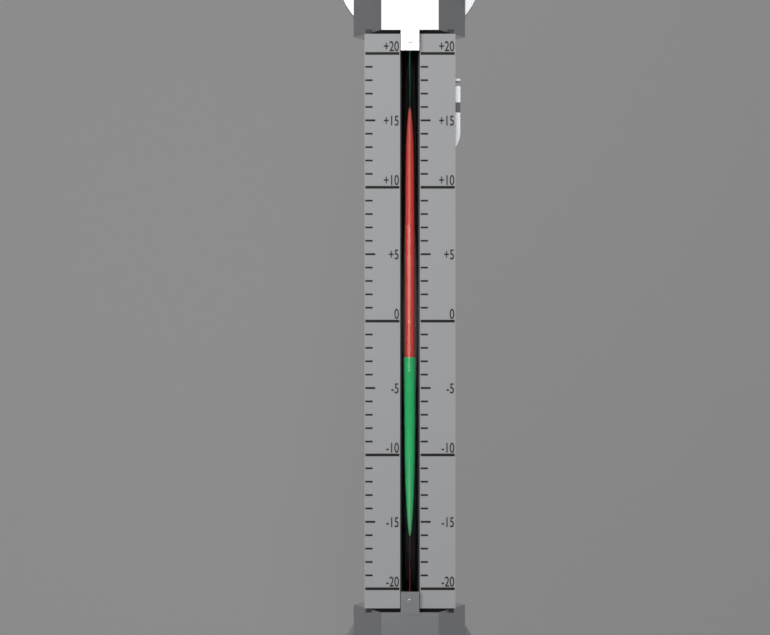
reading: -2.7 (no unit)
